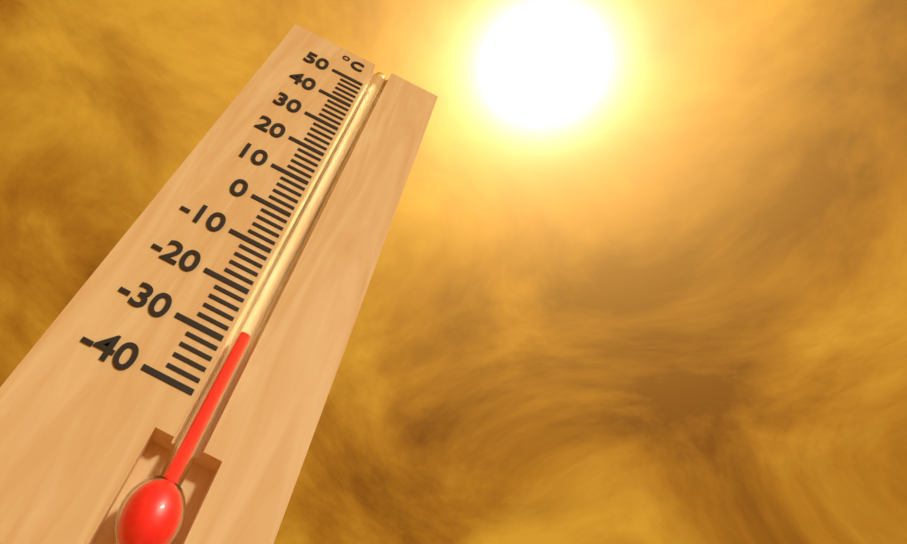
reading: -28 °C
